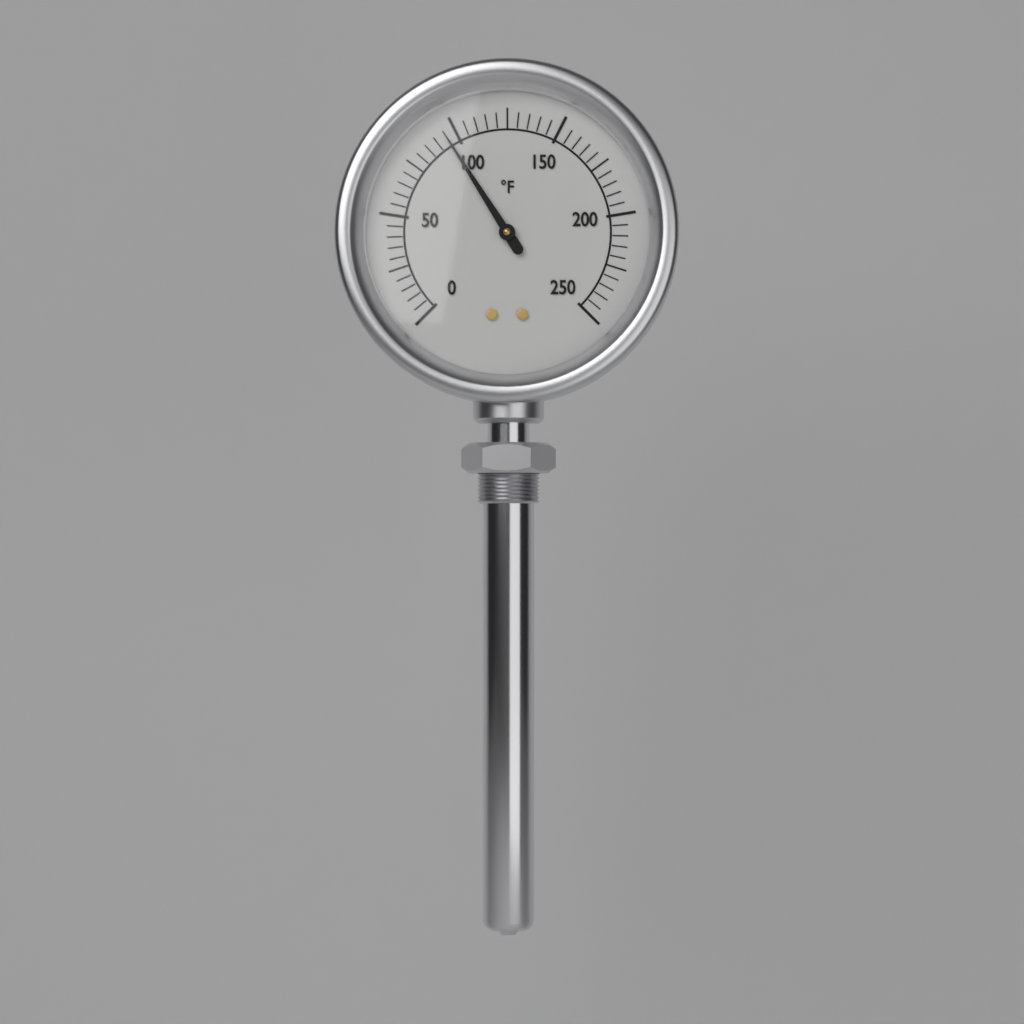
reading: 95 °F
